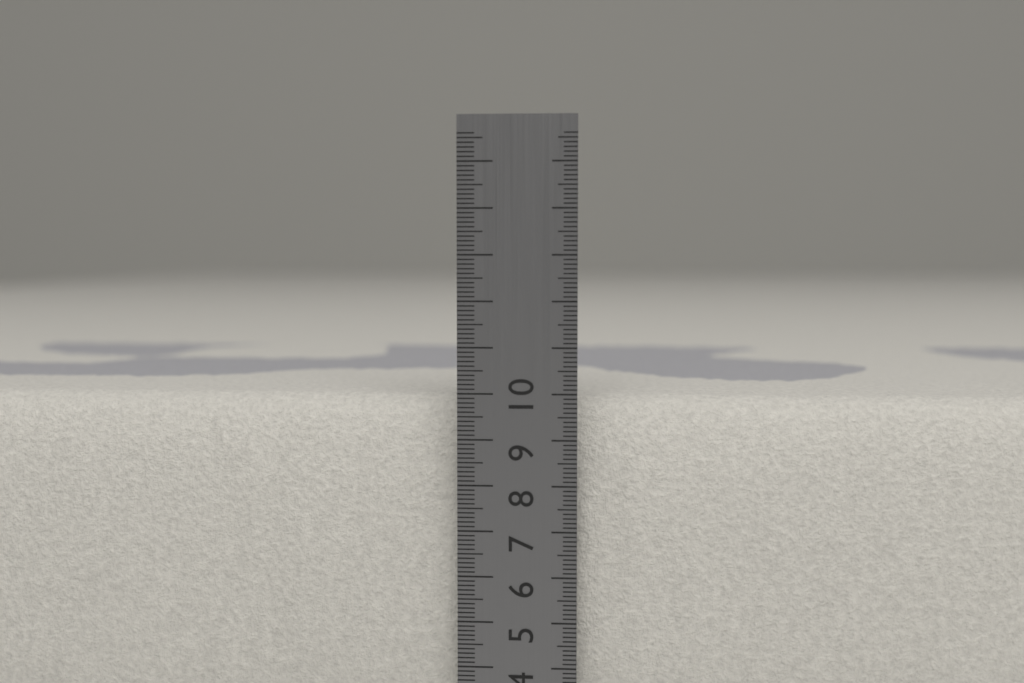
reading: 9.9 cm
